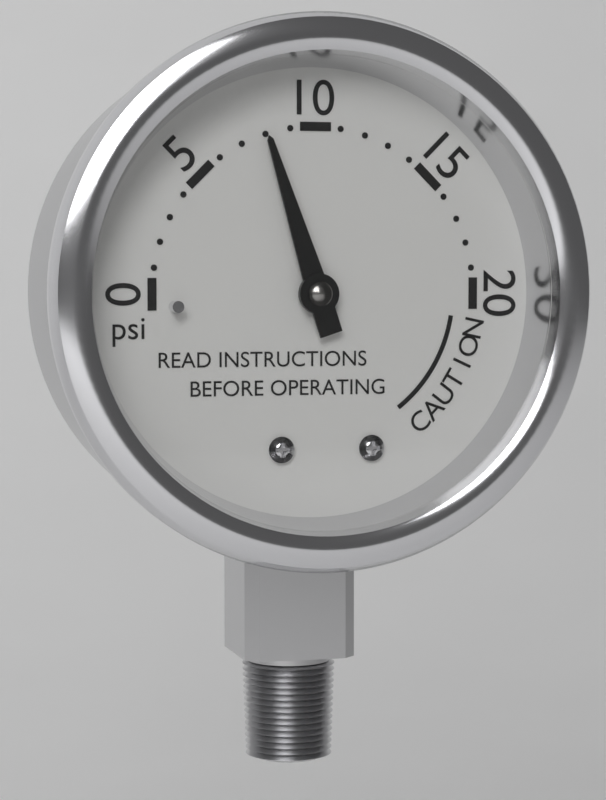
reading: 8 psi
